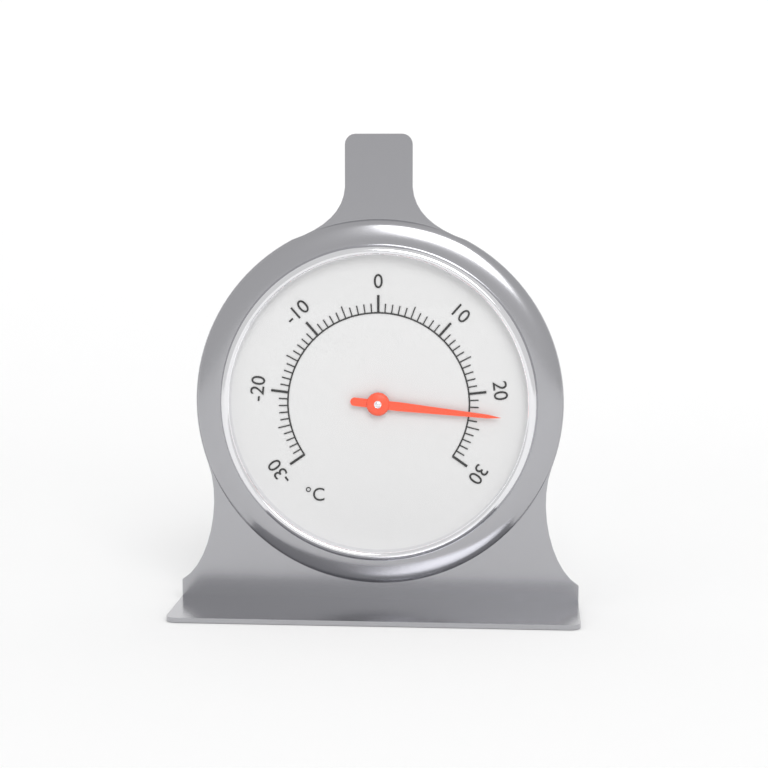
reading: 23 °C
